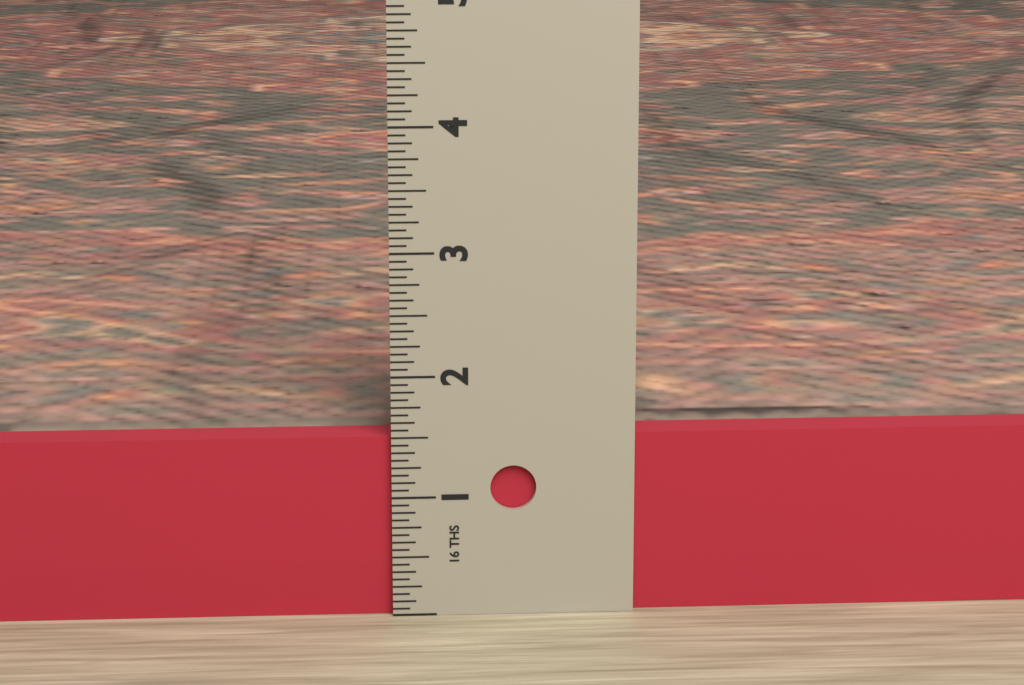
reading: 1.5000 in
